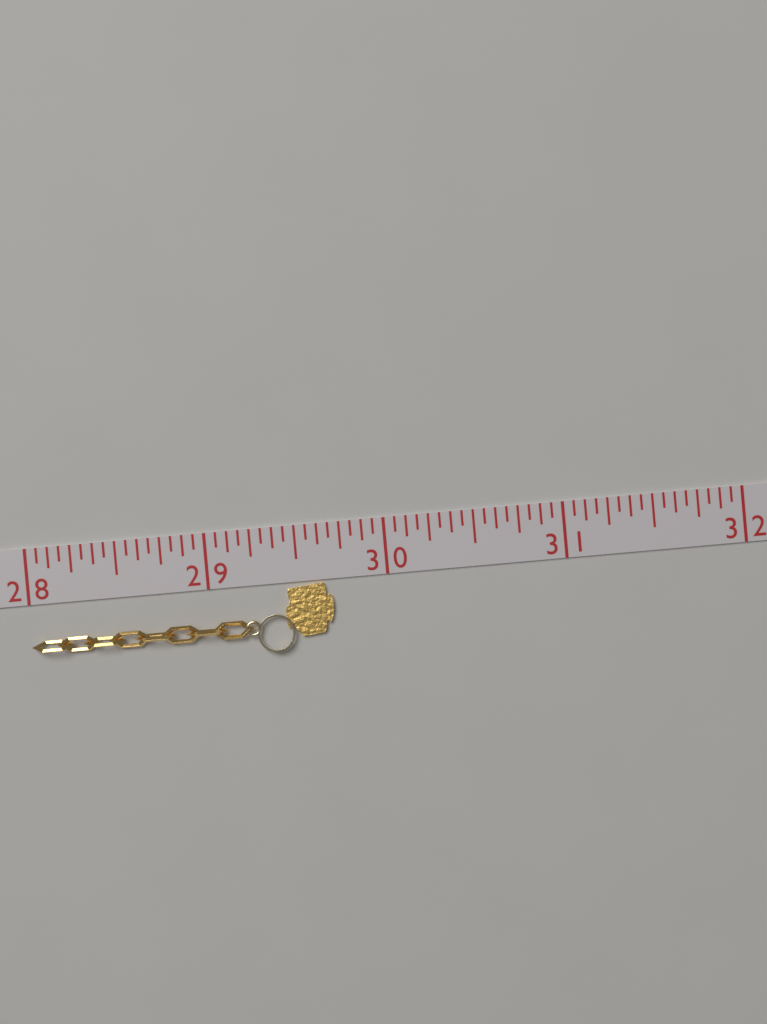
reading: 29.6875 (no unit)
